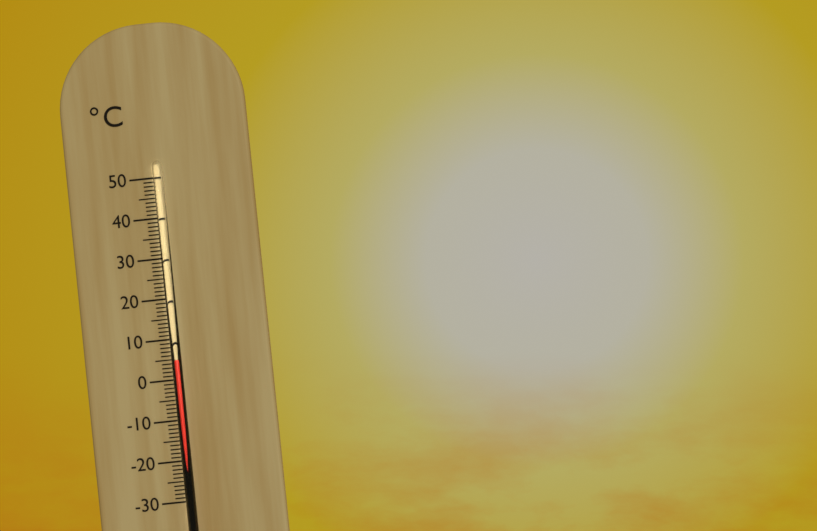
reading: 5 °C
